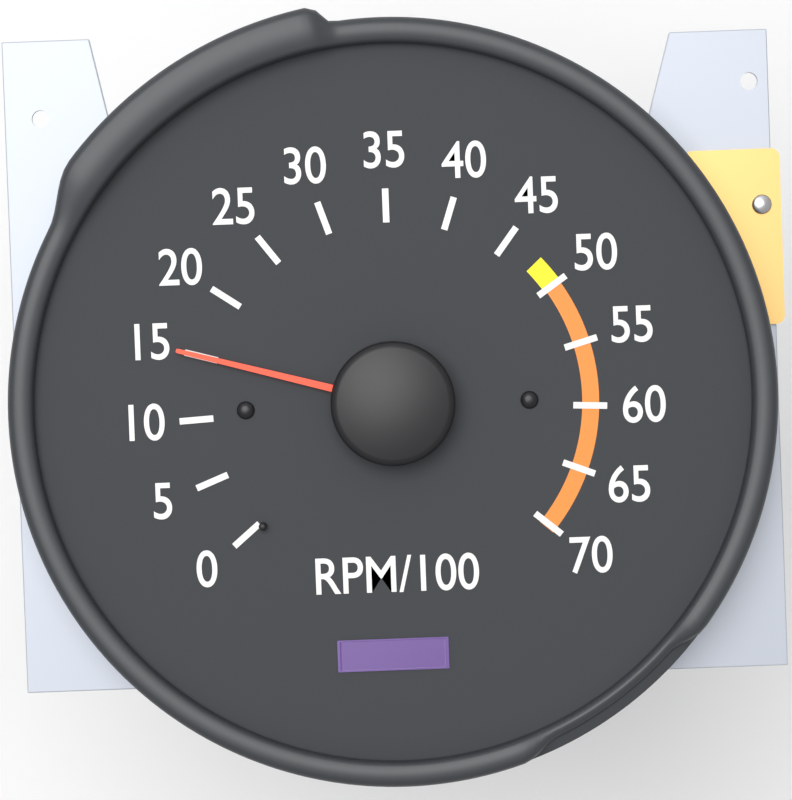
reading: 15 RPM/100
